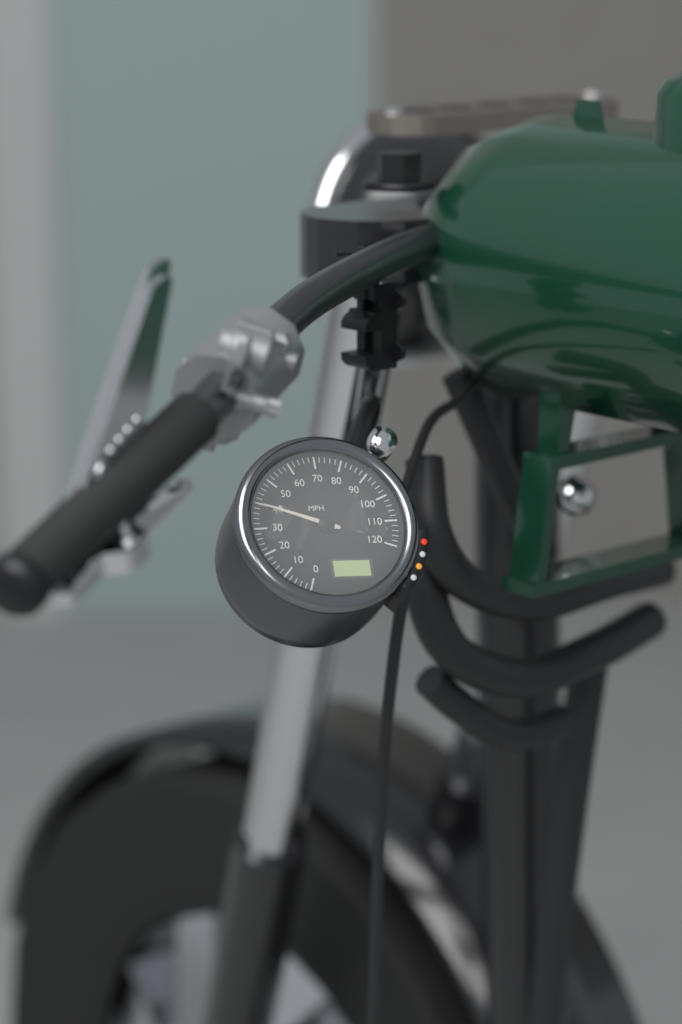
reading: 40 MPH
